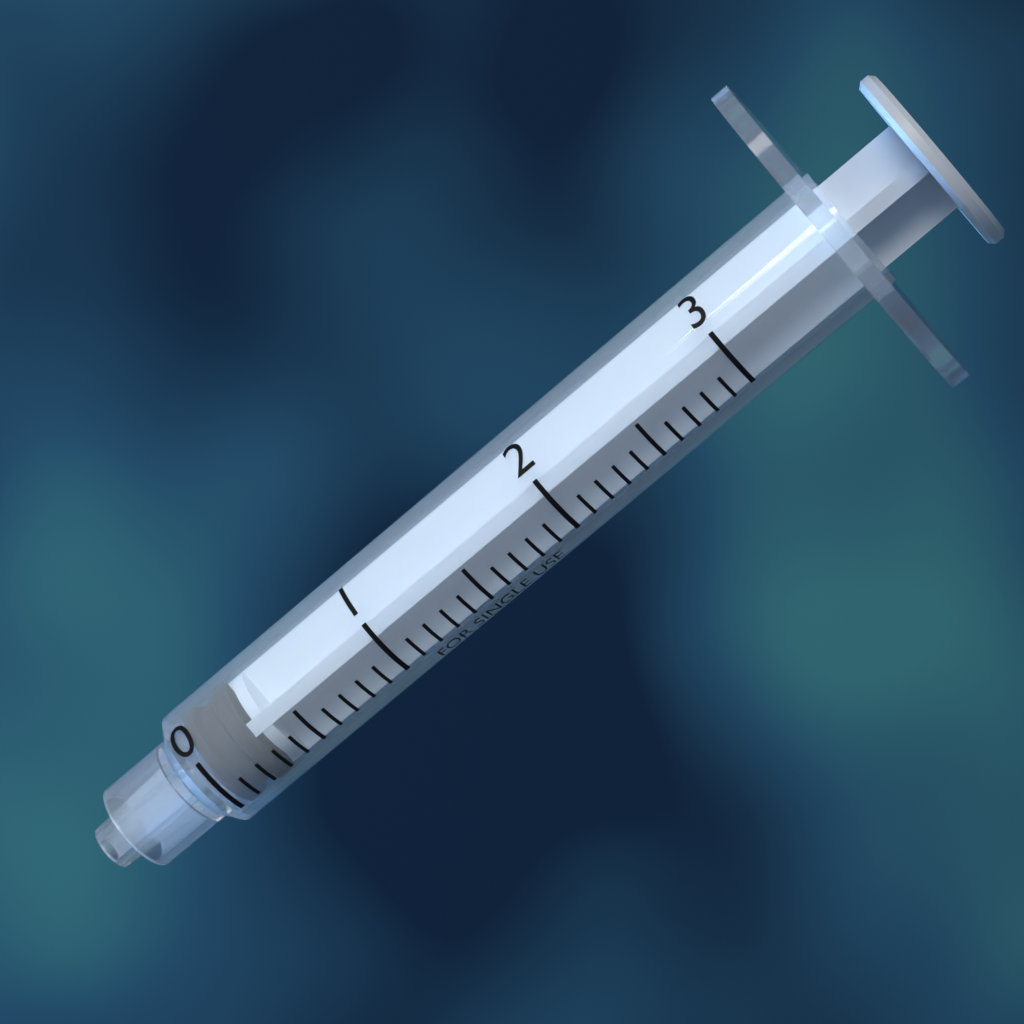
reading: 0.0 (no unit)
